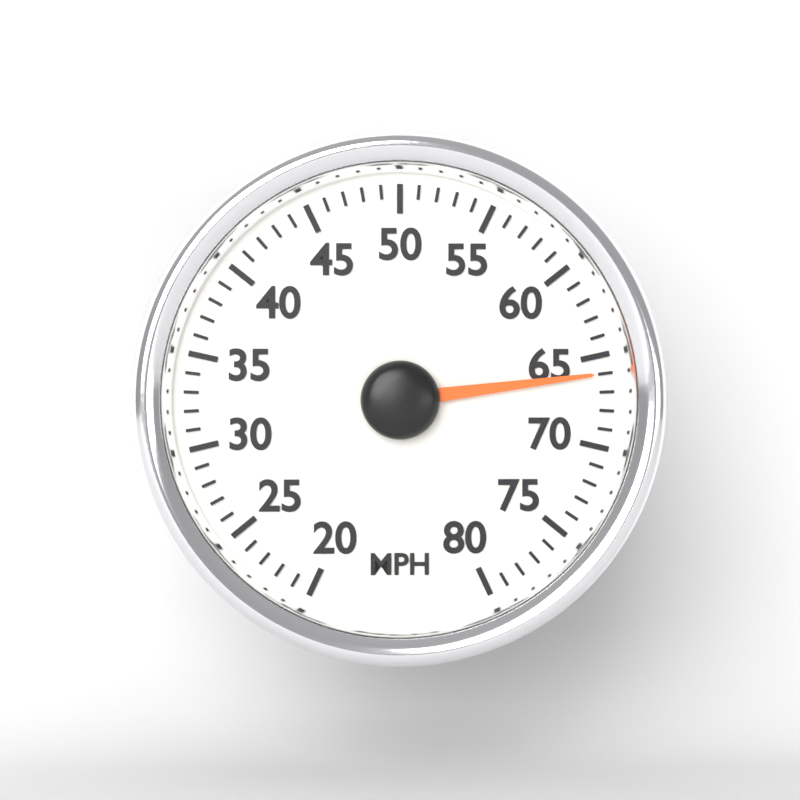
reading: 66 MPH
